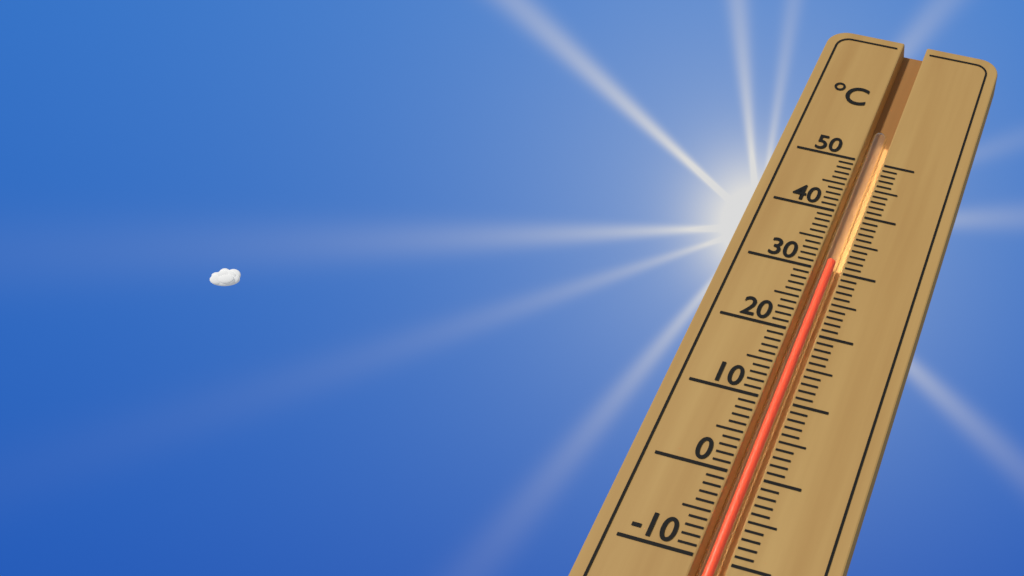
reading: 32 °C
